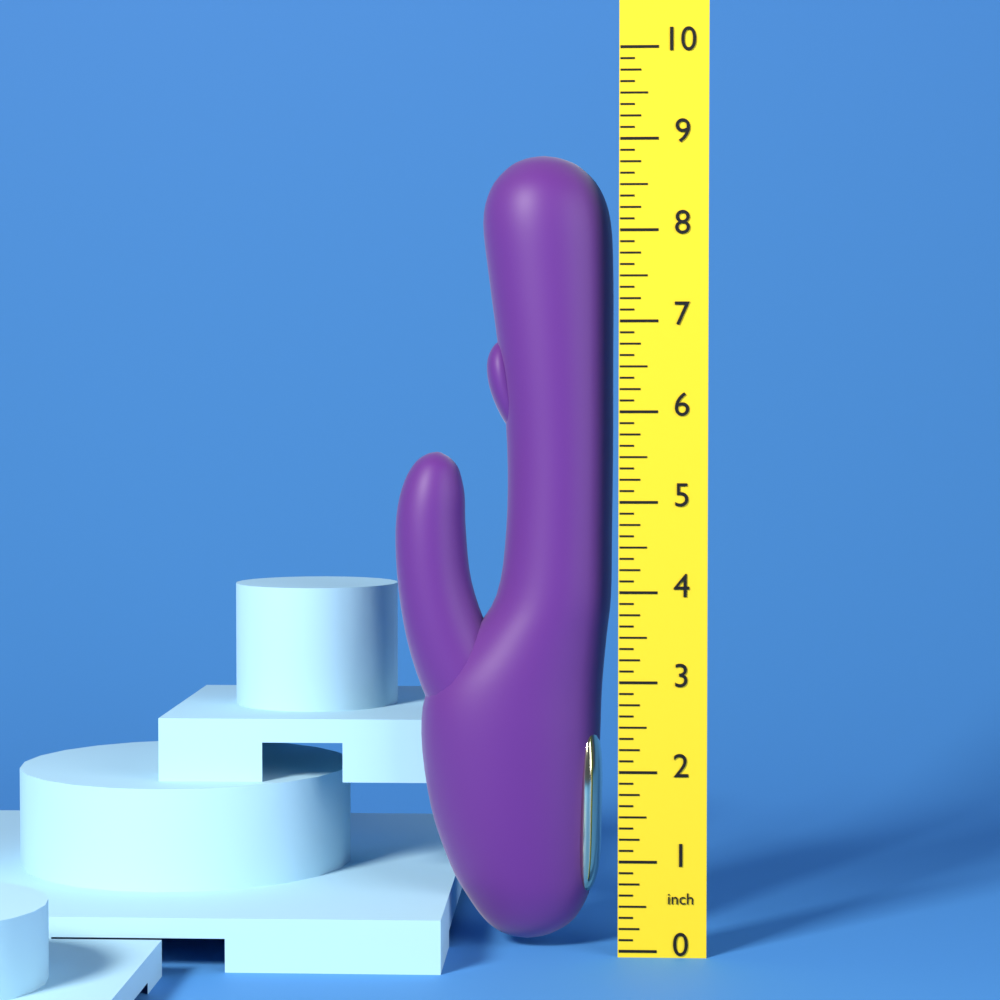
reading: 8.875 inch
